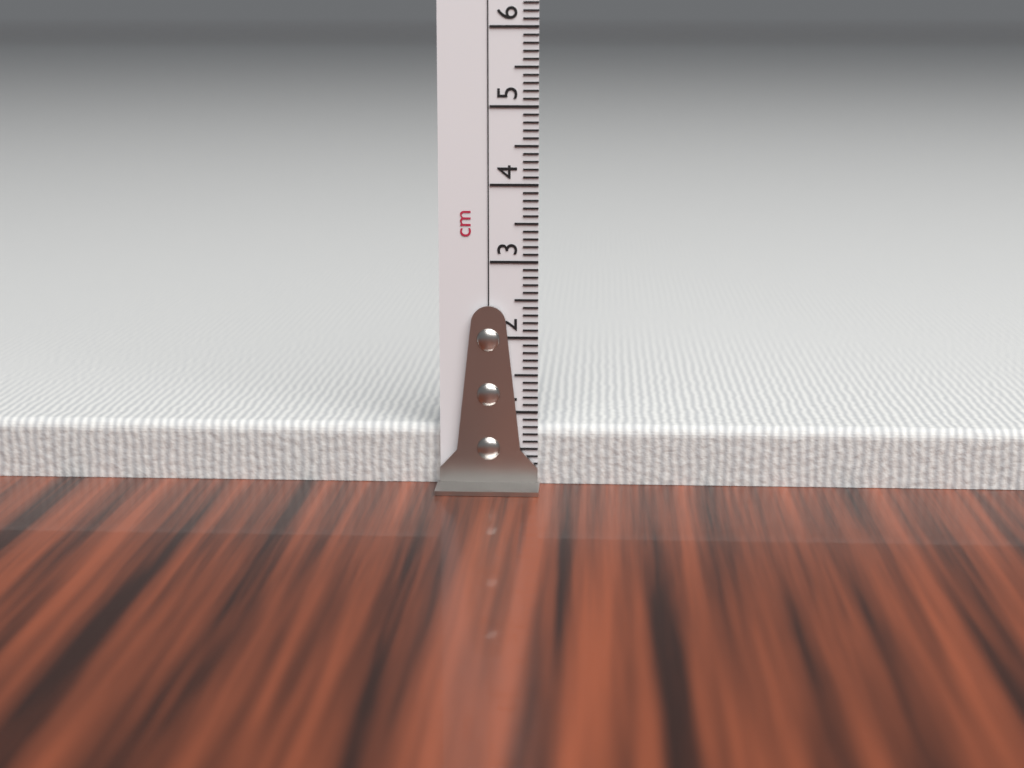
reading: 0.8 cm
